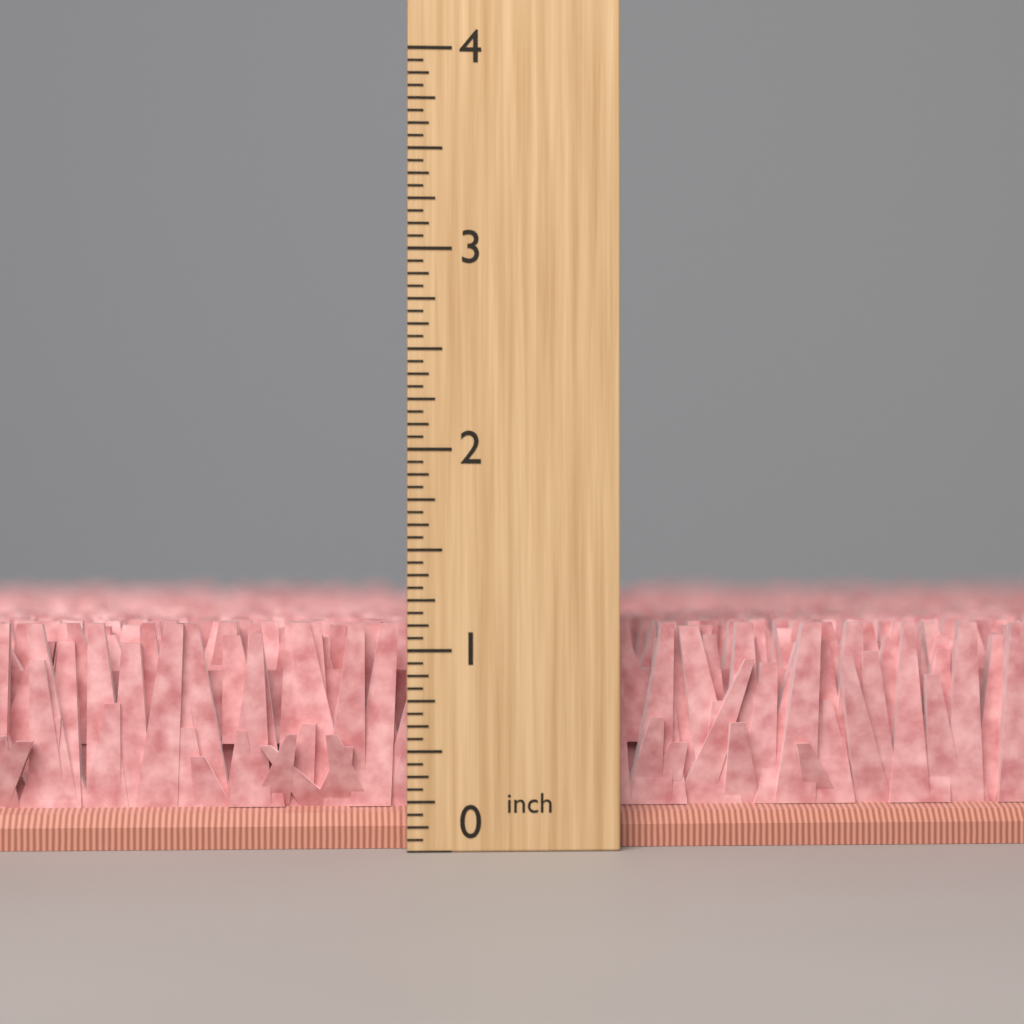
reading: 1.1250 inch
